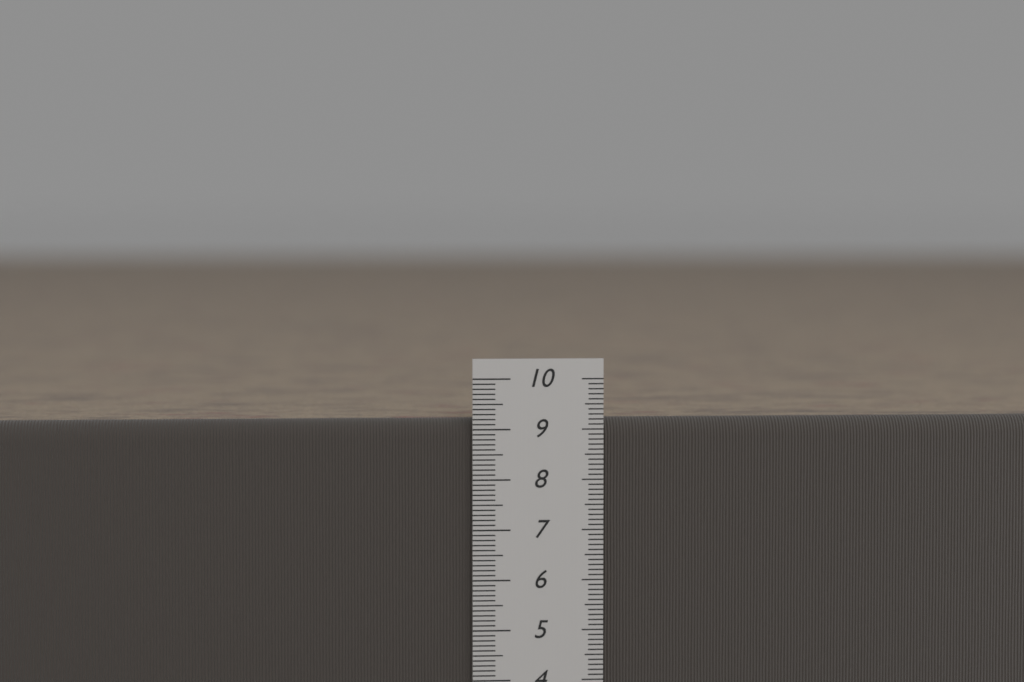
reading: 9.2 cm
